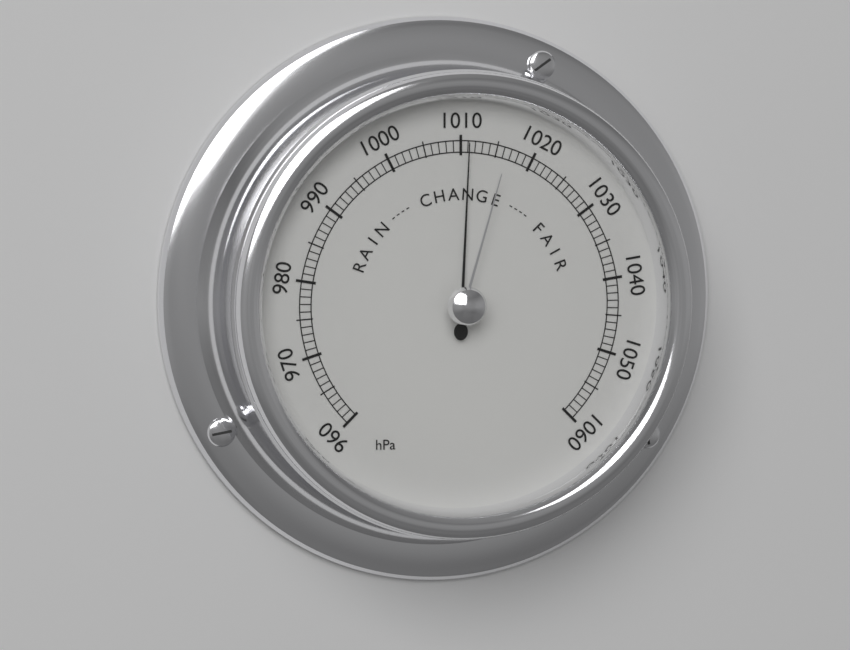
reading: 1011 hPa
